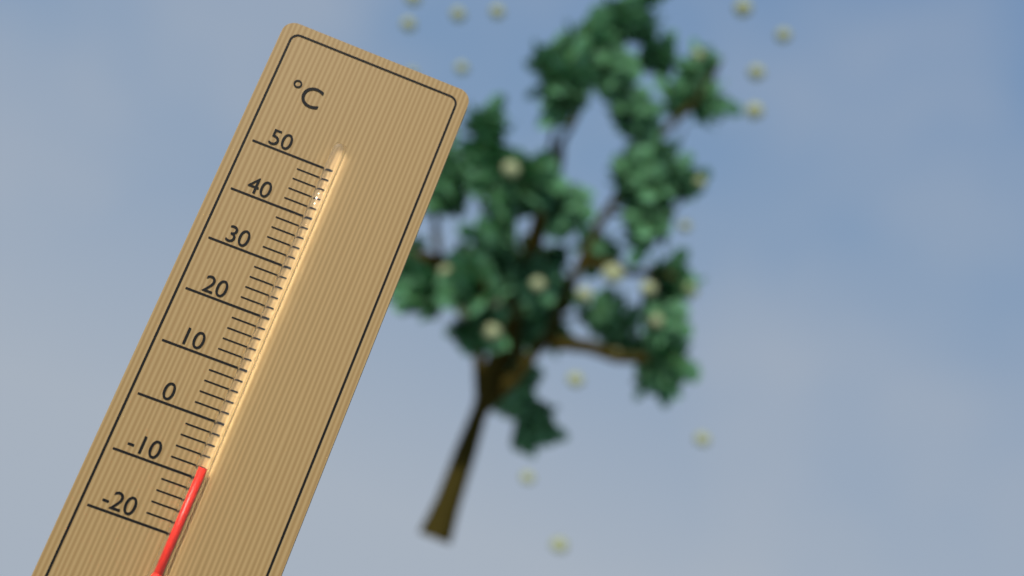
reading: -8 °C
